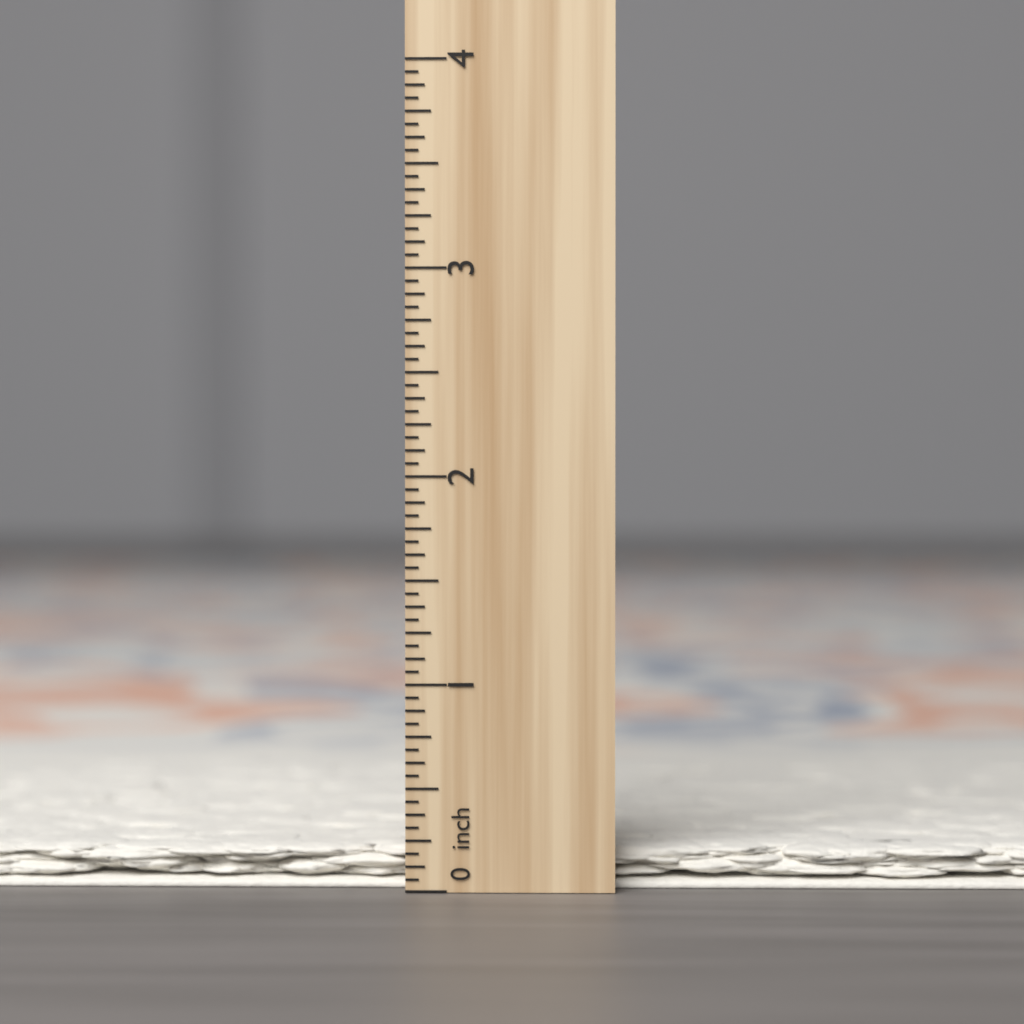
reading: 0.1875 inch
